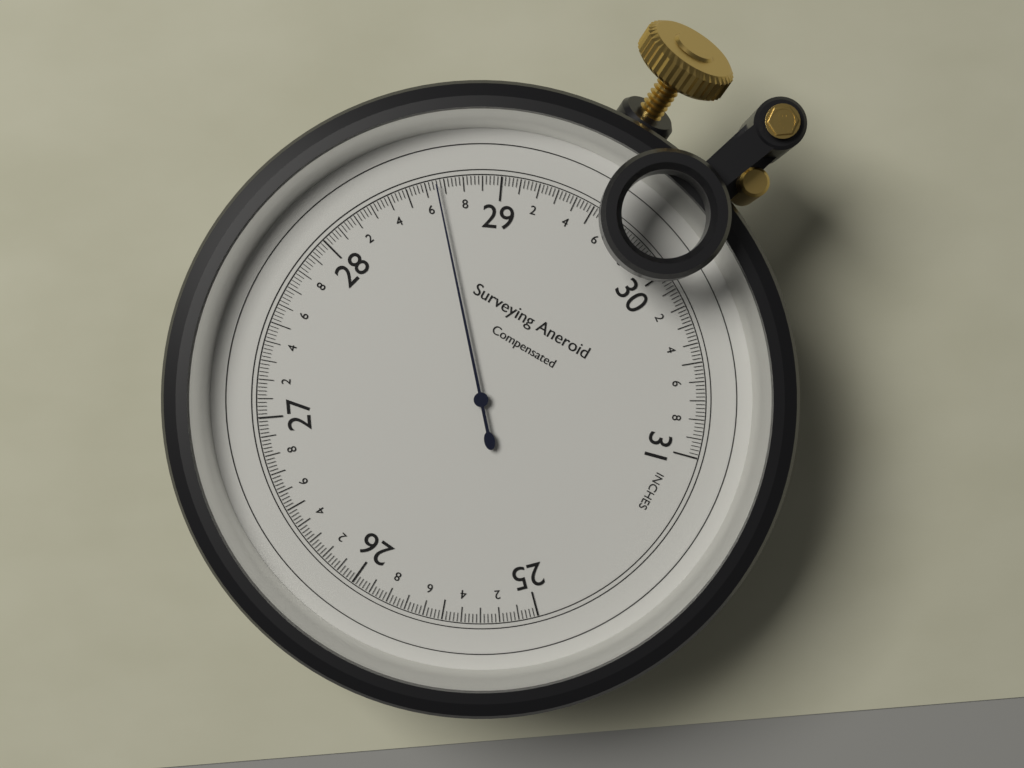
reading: 28.66 inches
